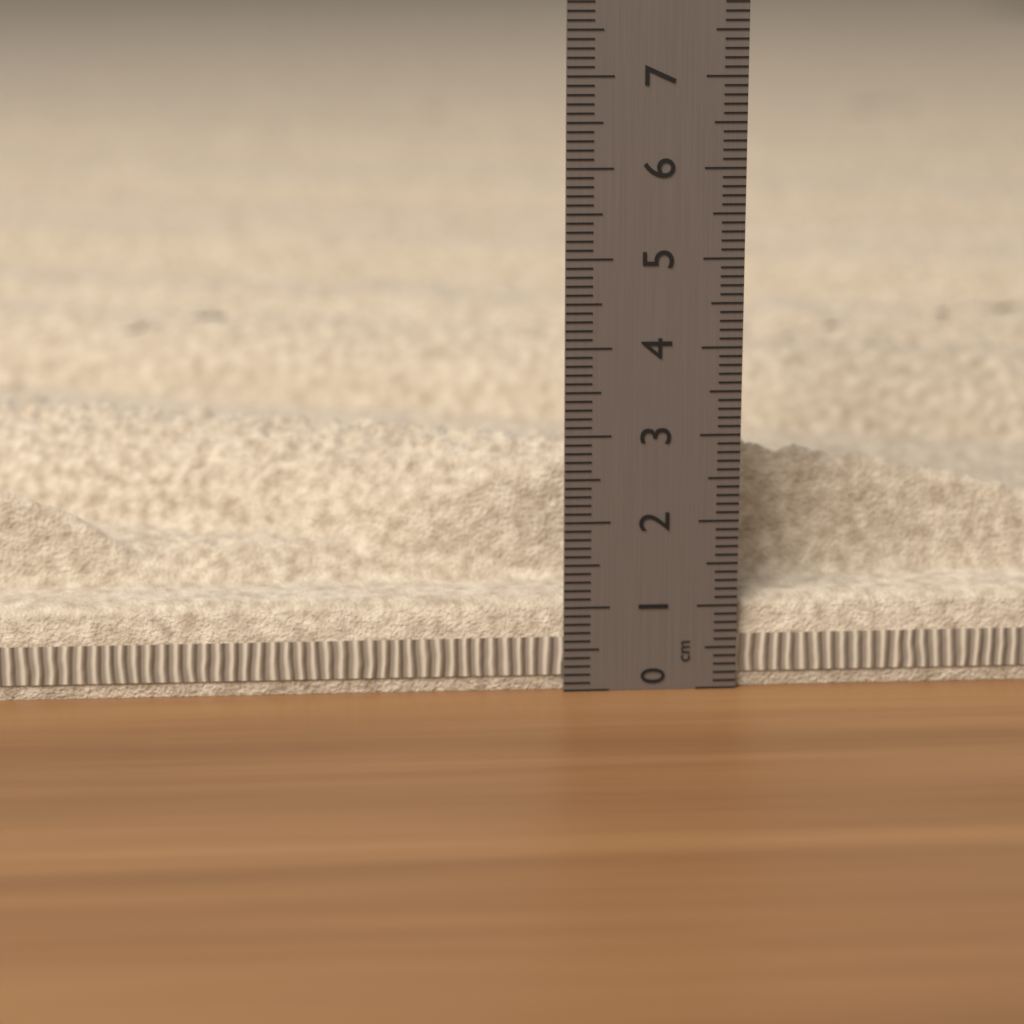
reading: 2.7 cm
